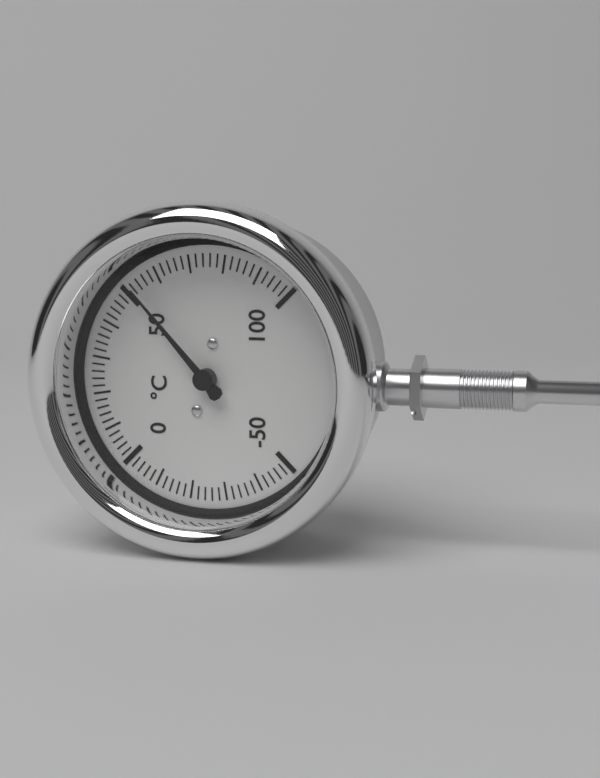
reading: 52 °C
